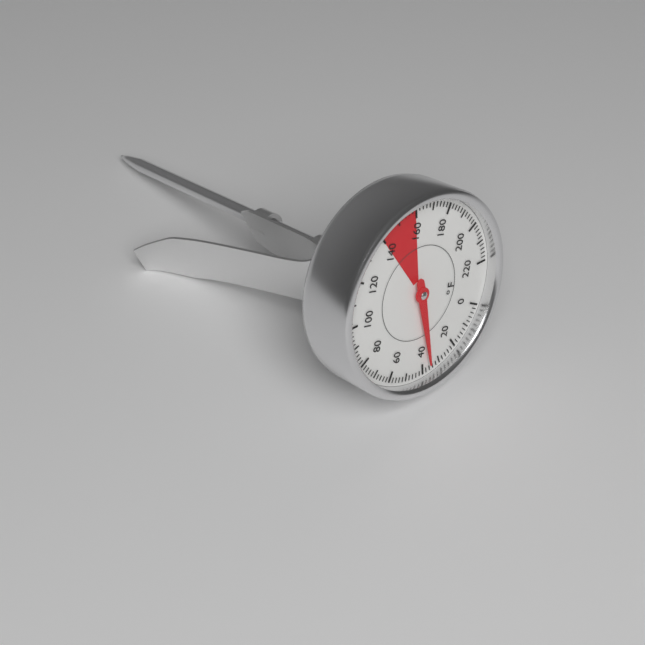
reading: 36 °F
